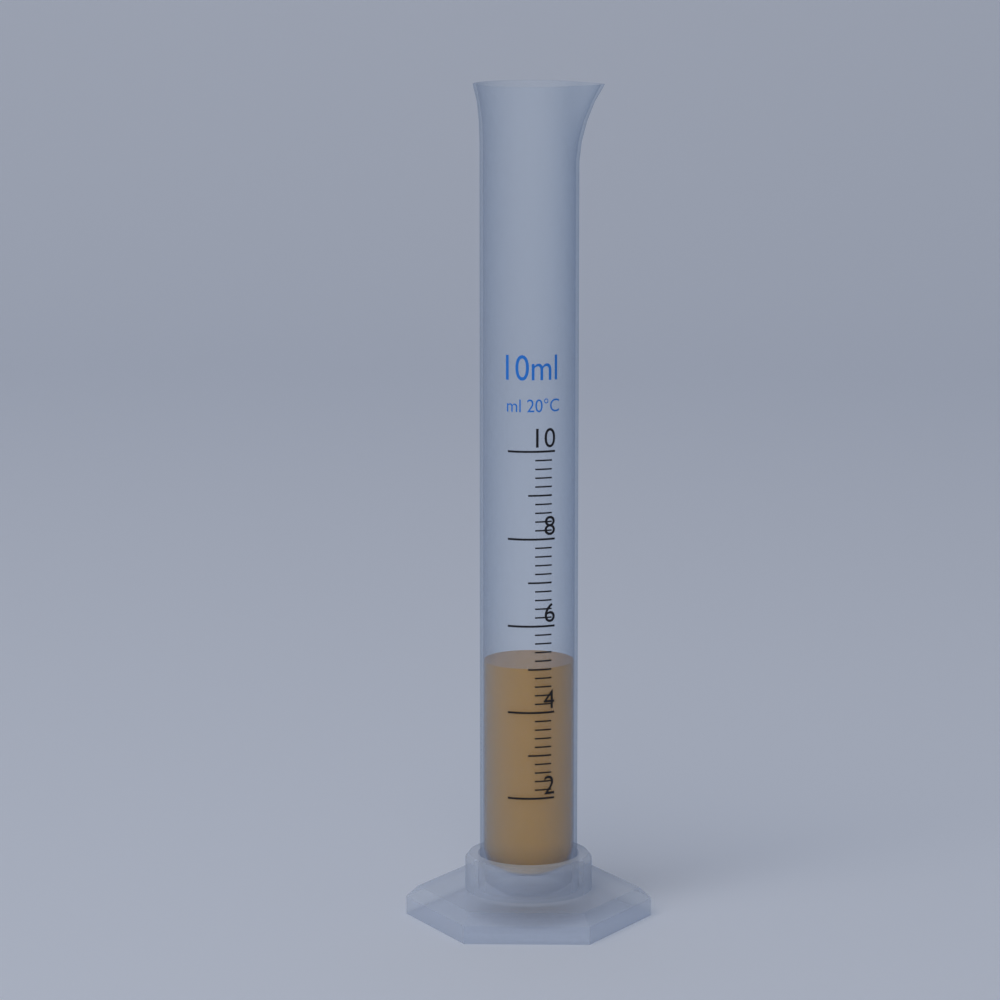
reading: 5.0 ml
